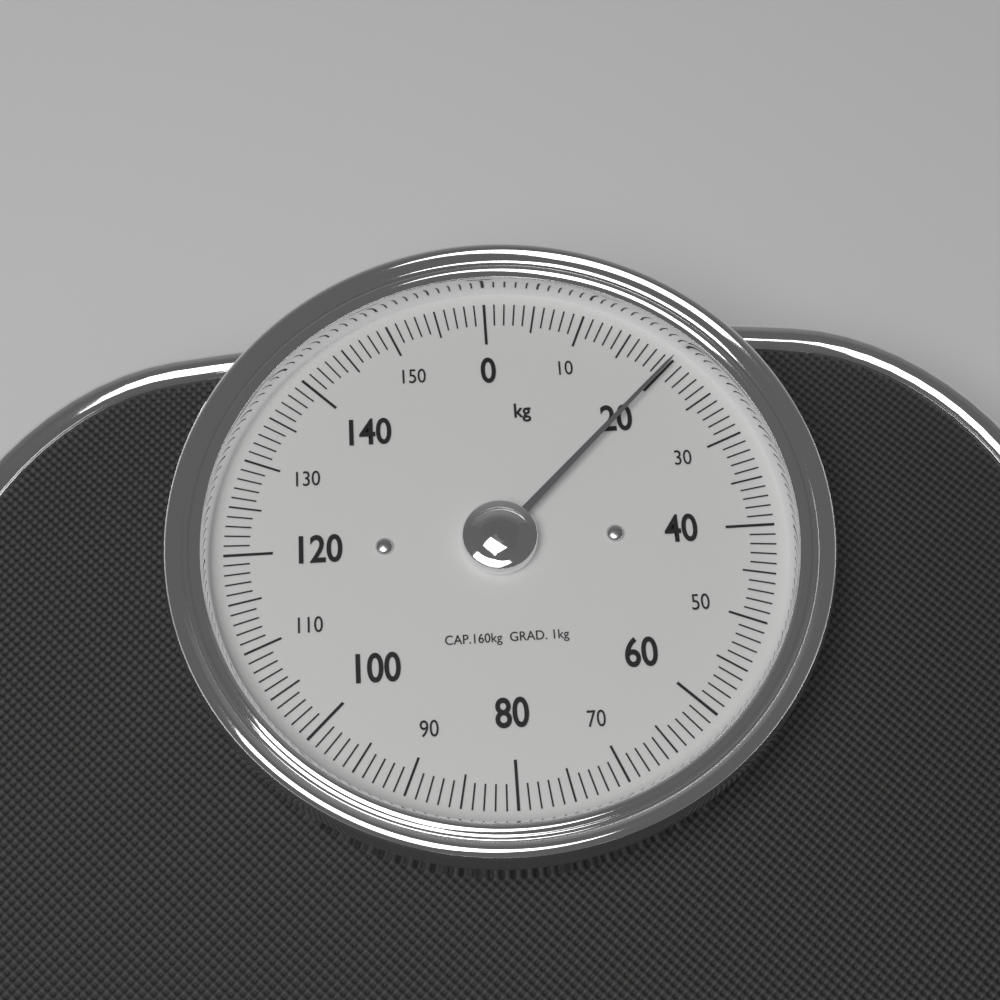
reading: 20 kg
